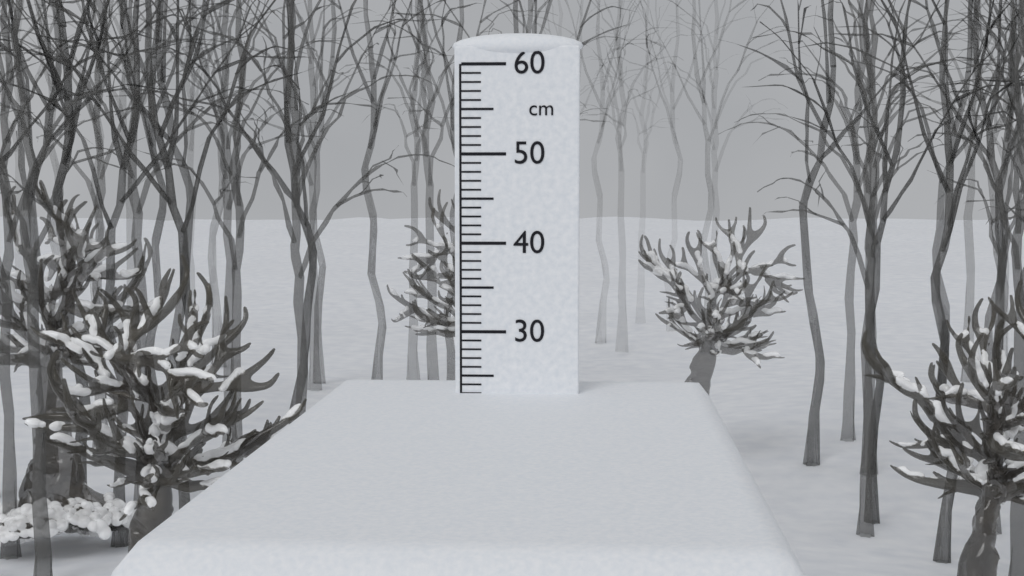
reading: 23 cm
